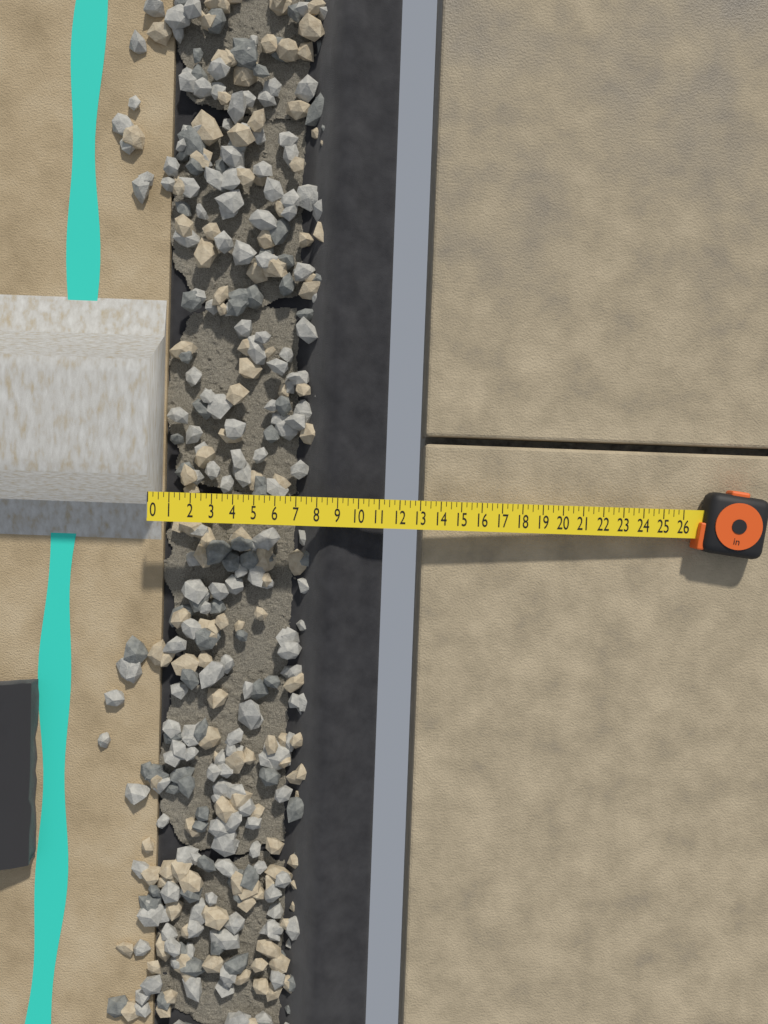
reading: 11.25 in
